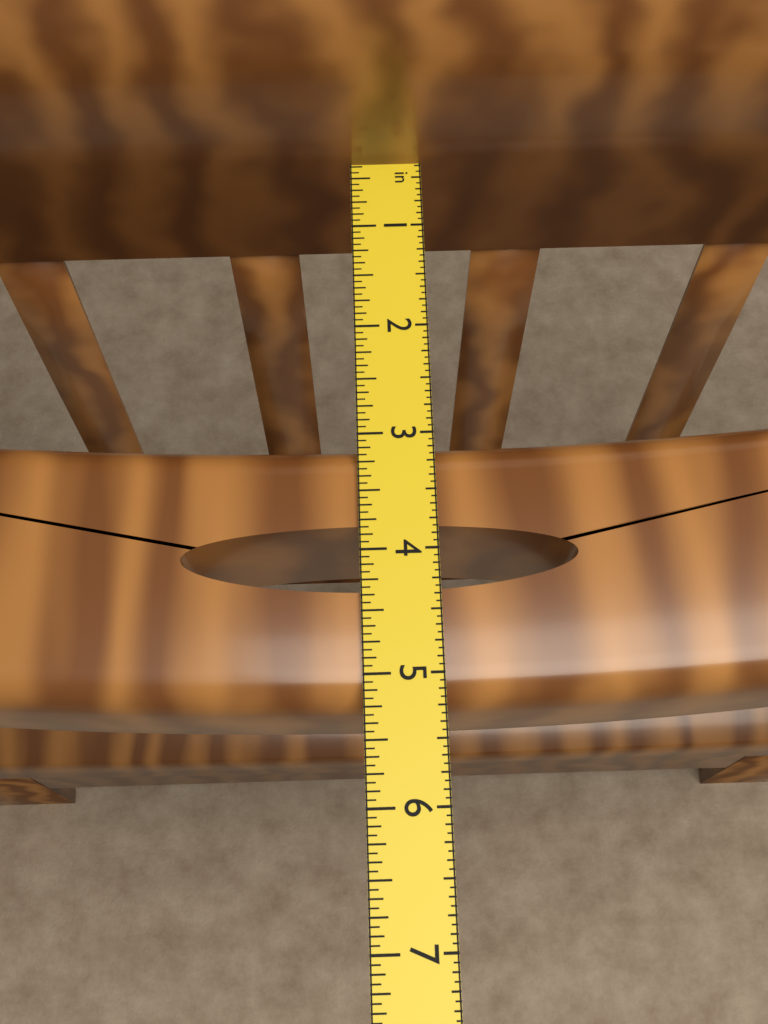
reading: 5.2500 in
